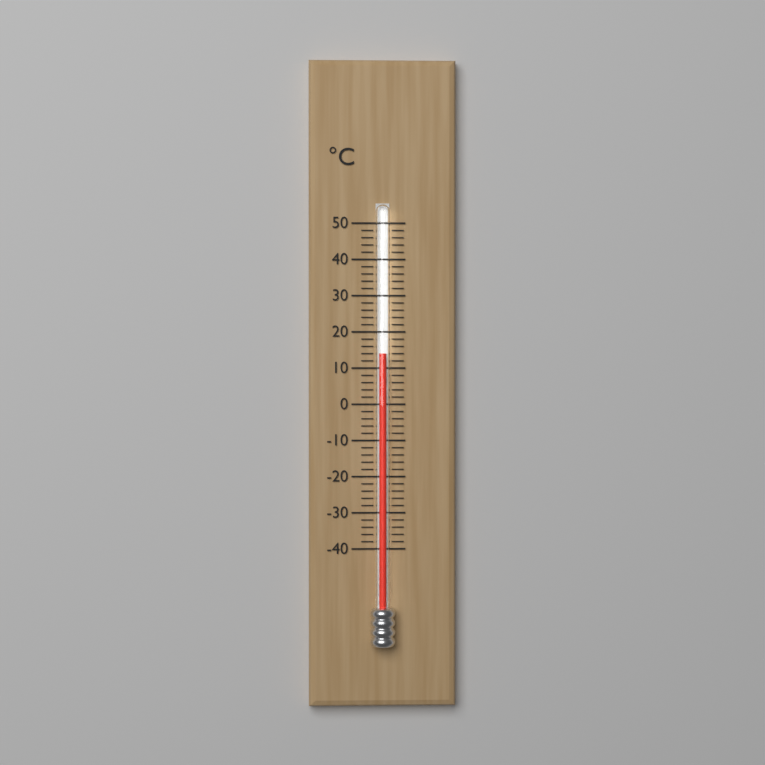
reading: 14 °C
